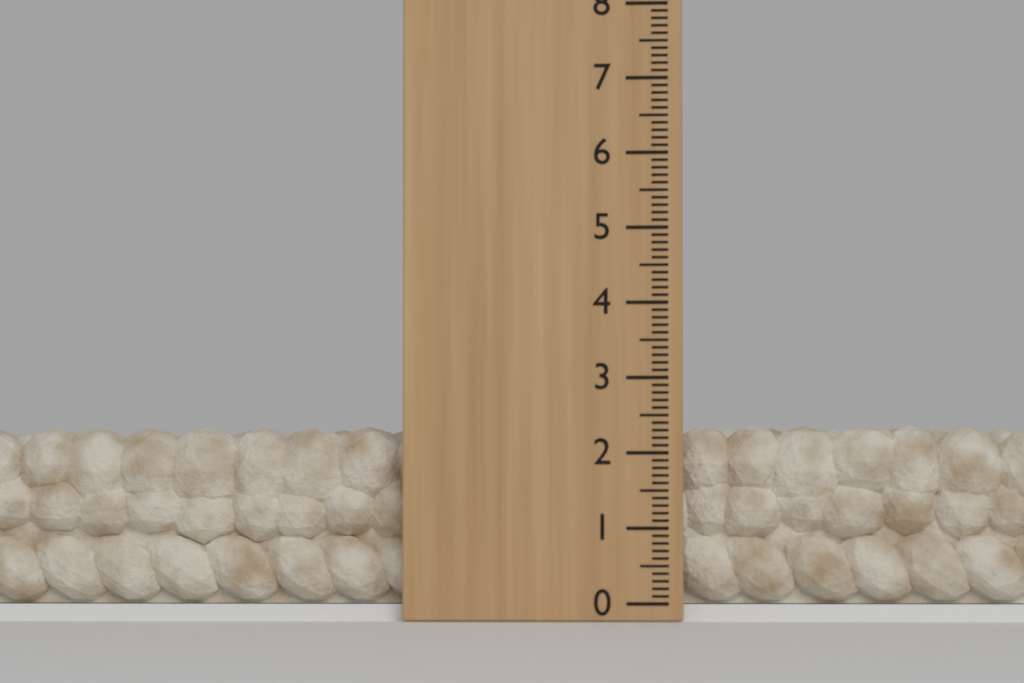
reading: 2.4 (no unit)
